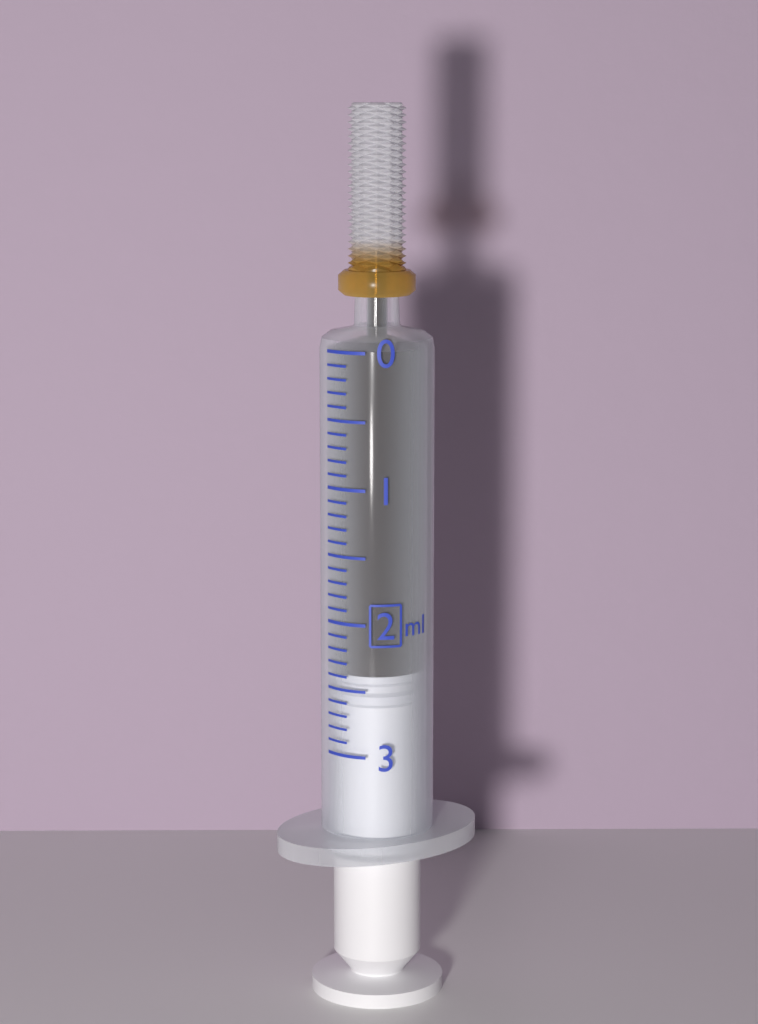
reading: 2.4 ml
